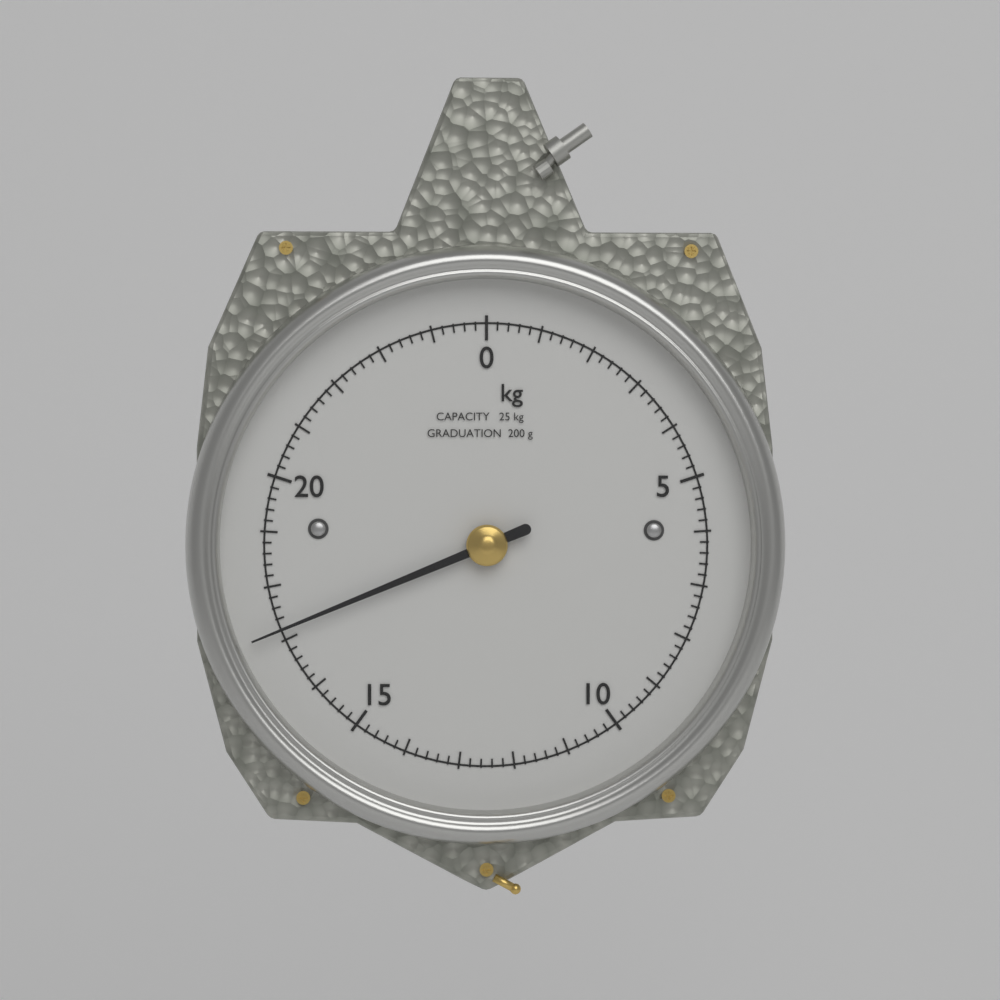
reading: 17.2 kg
